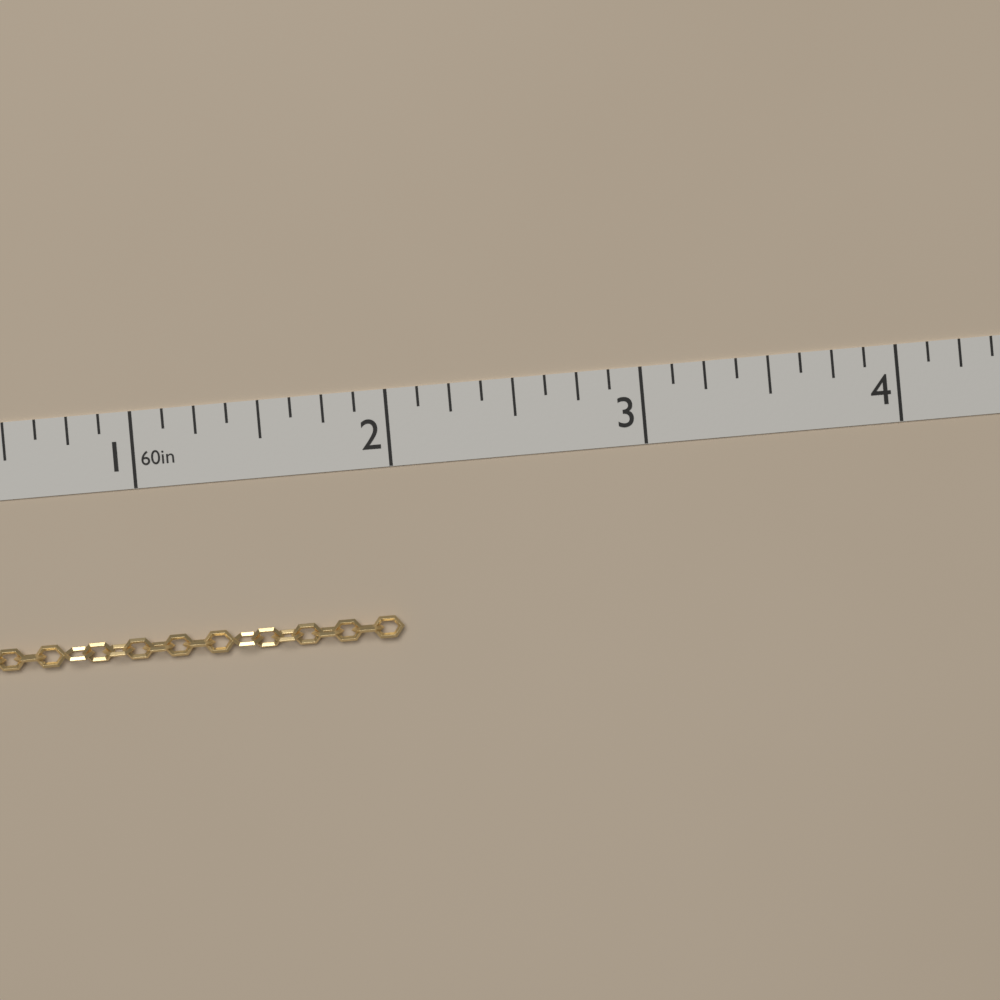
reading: 2.000 in
